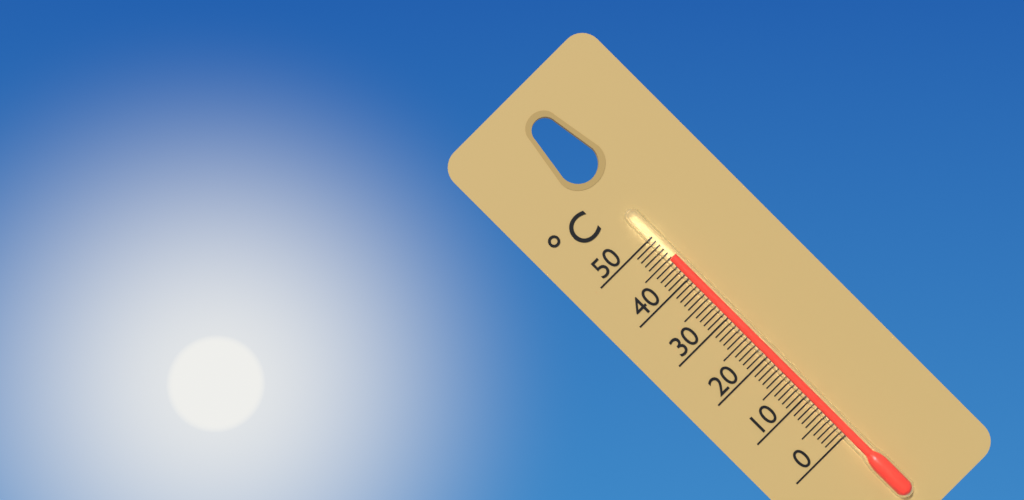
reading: 45 °C
